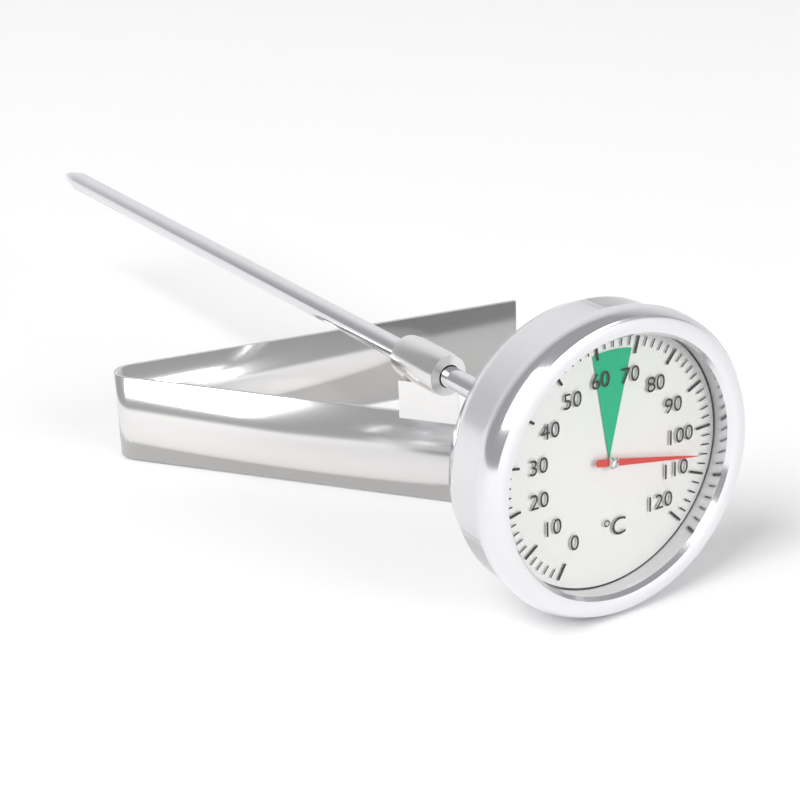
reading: 106 °C
